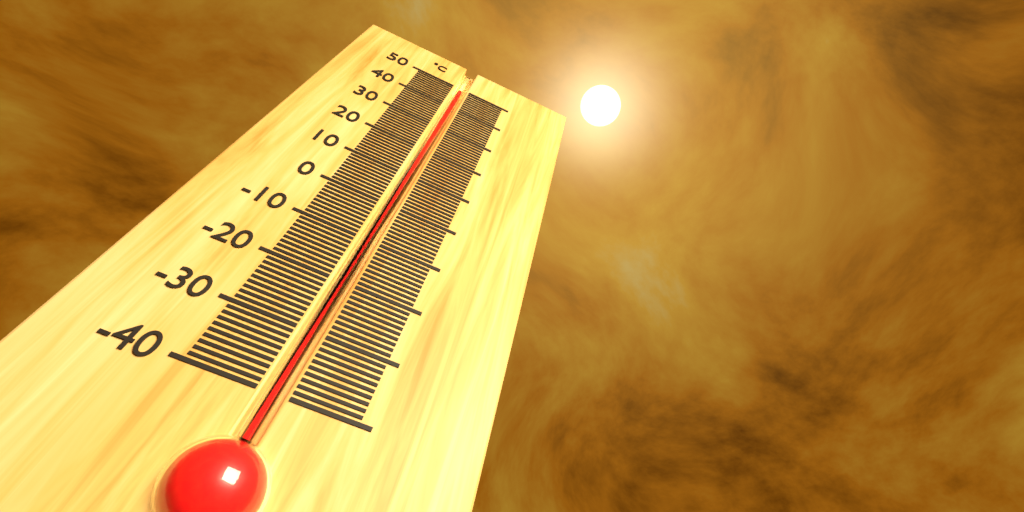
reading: 49 °C
